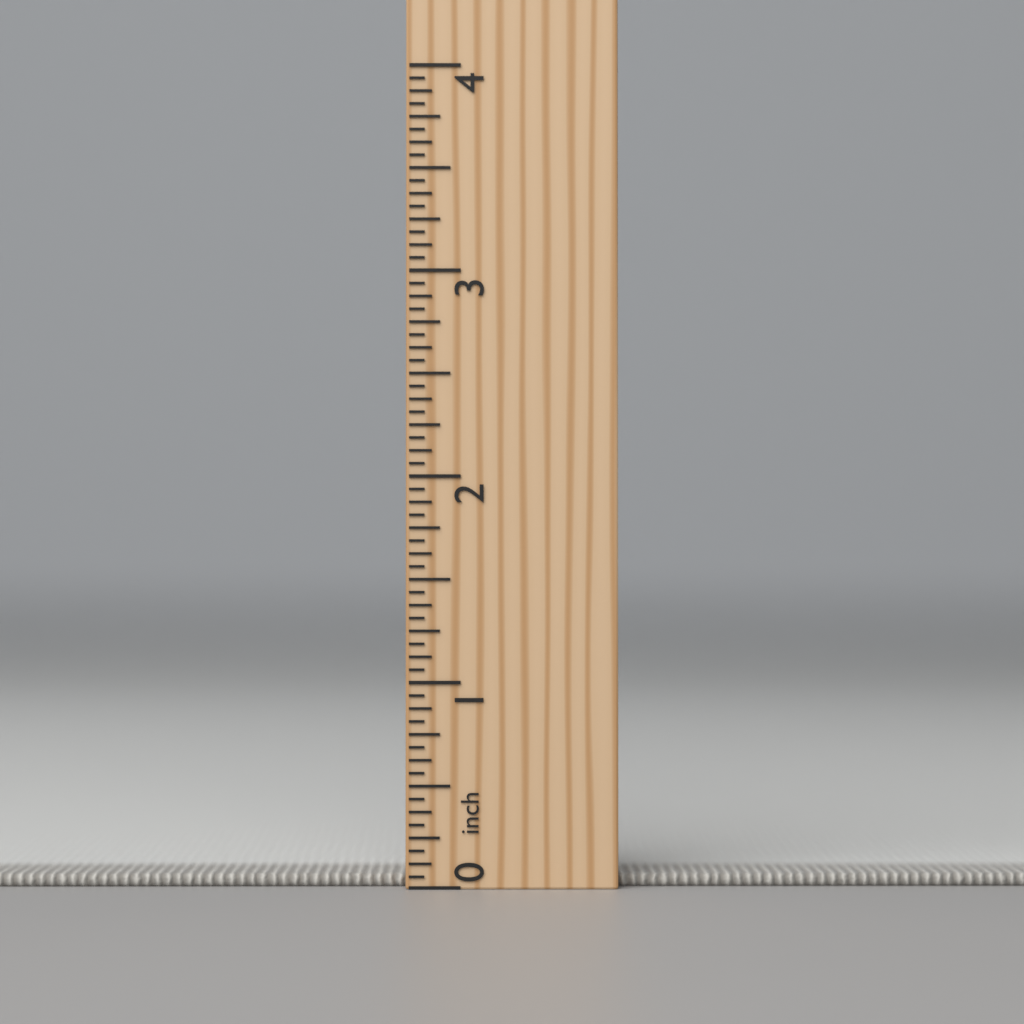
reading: 0.0625 inch
